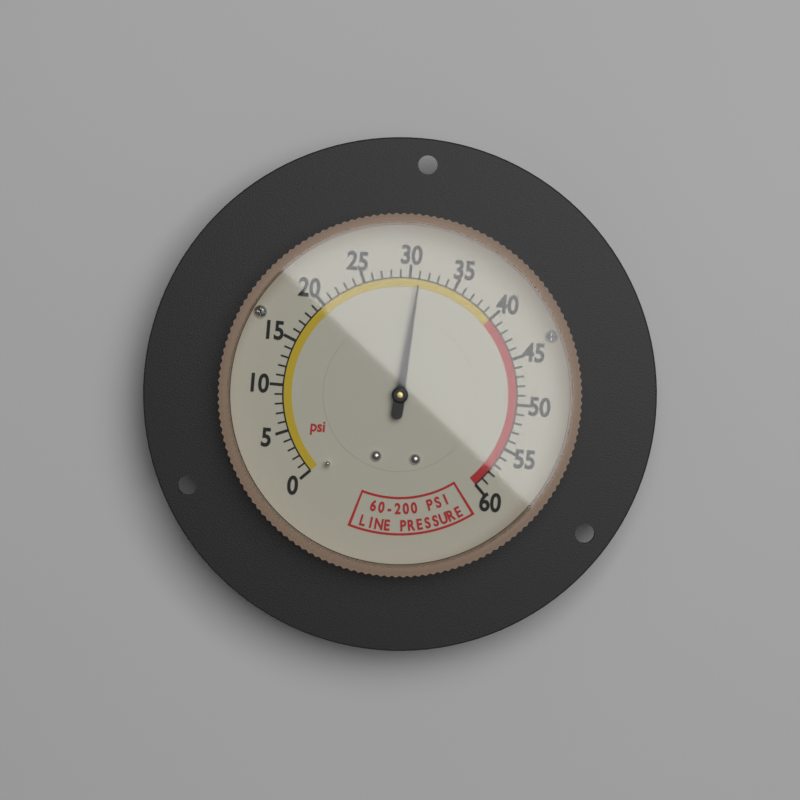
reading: 31 psi
